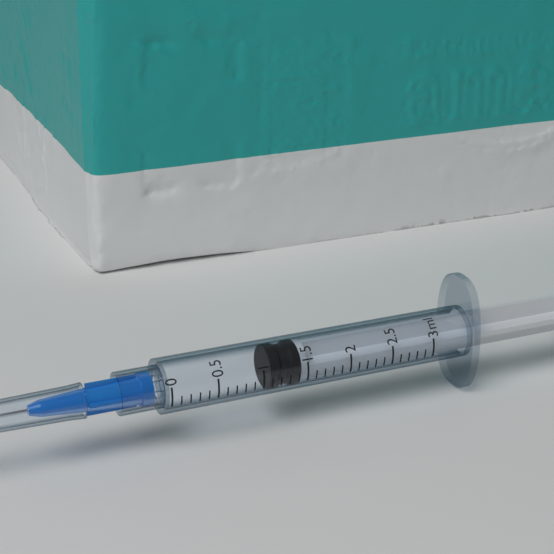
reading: 1.1 ml
